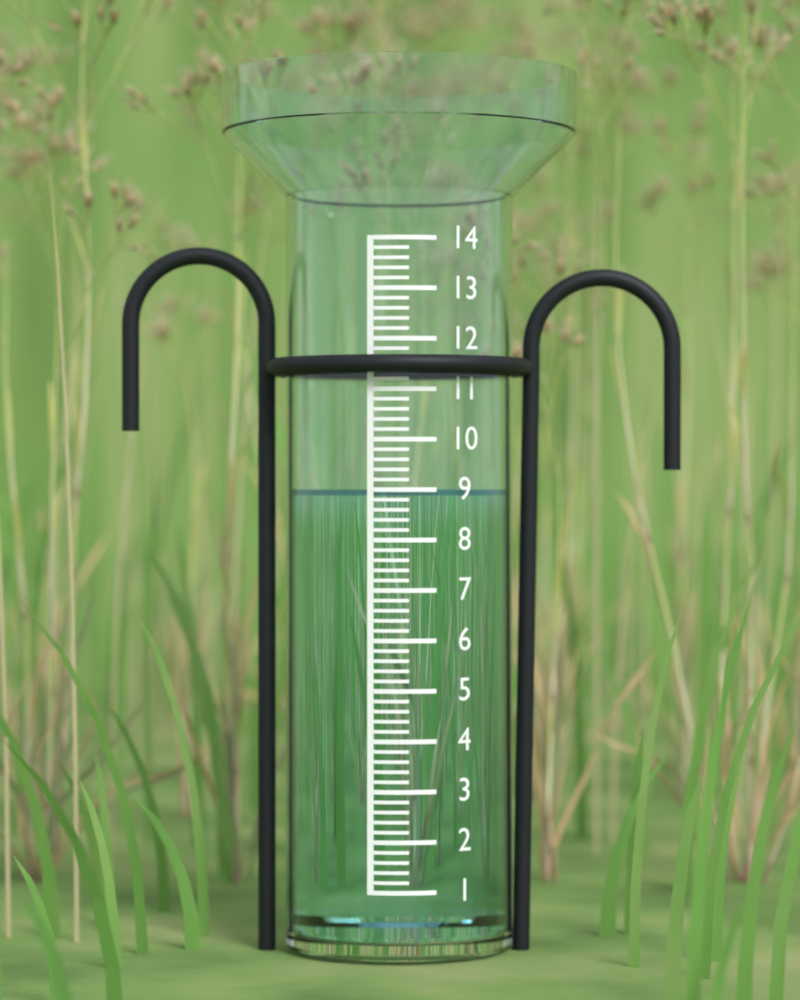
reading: 9.0 (no unit)
